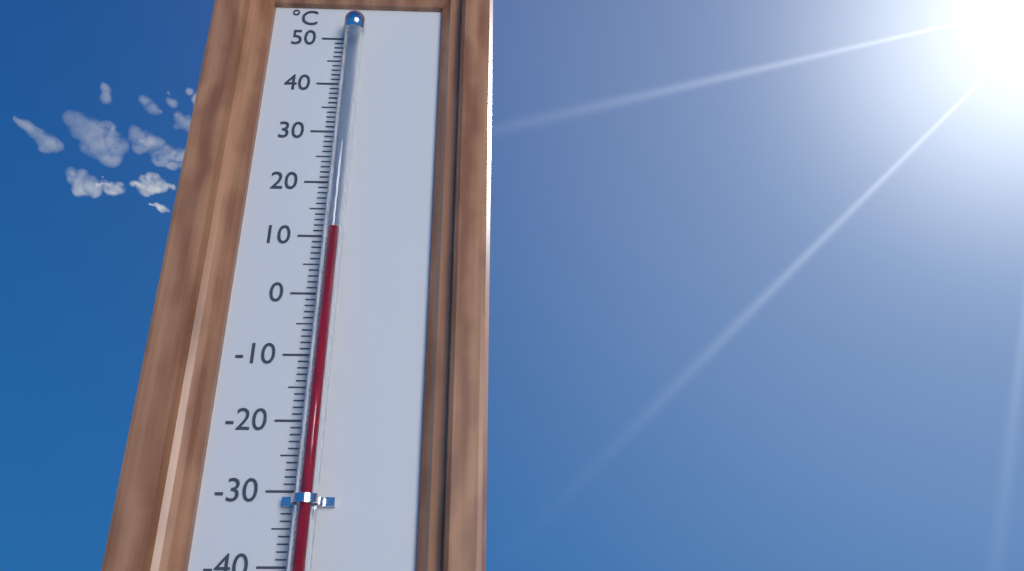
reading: 10 °C
